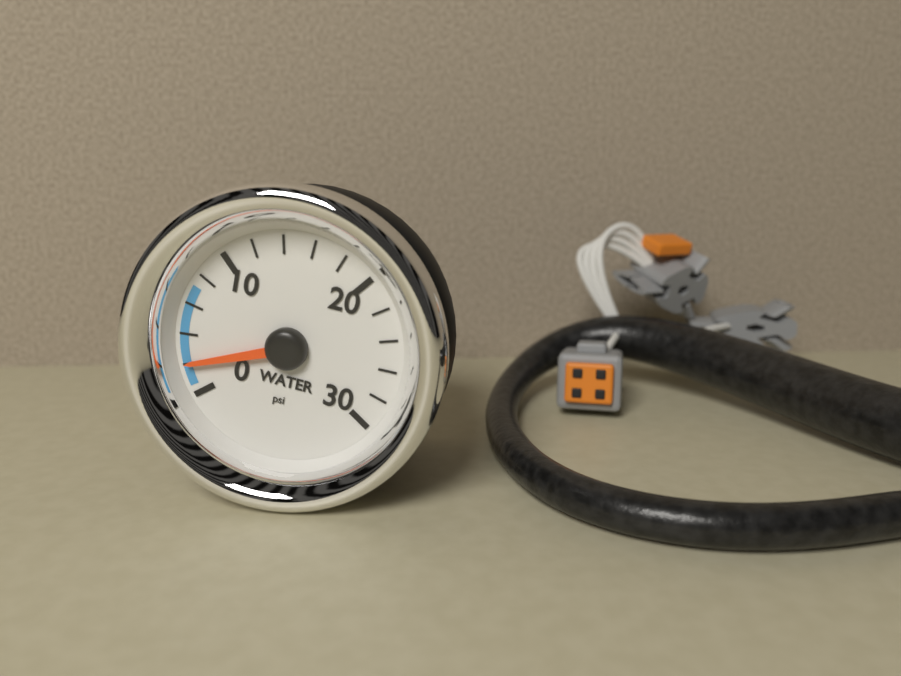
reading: 2 psi
